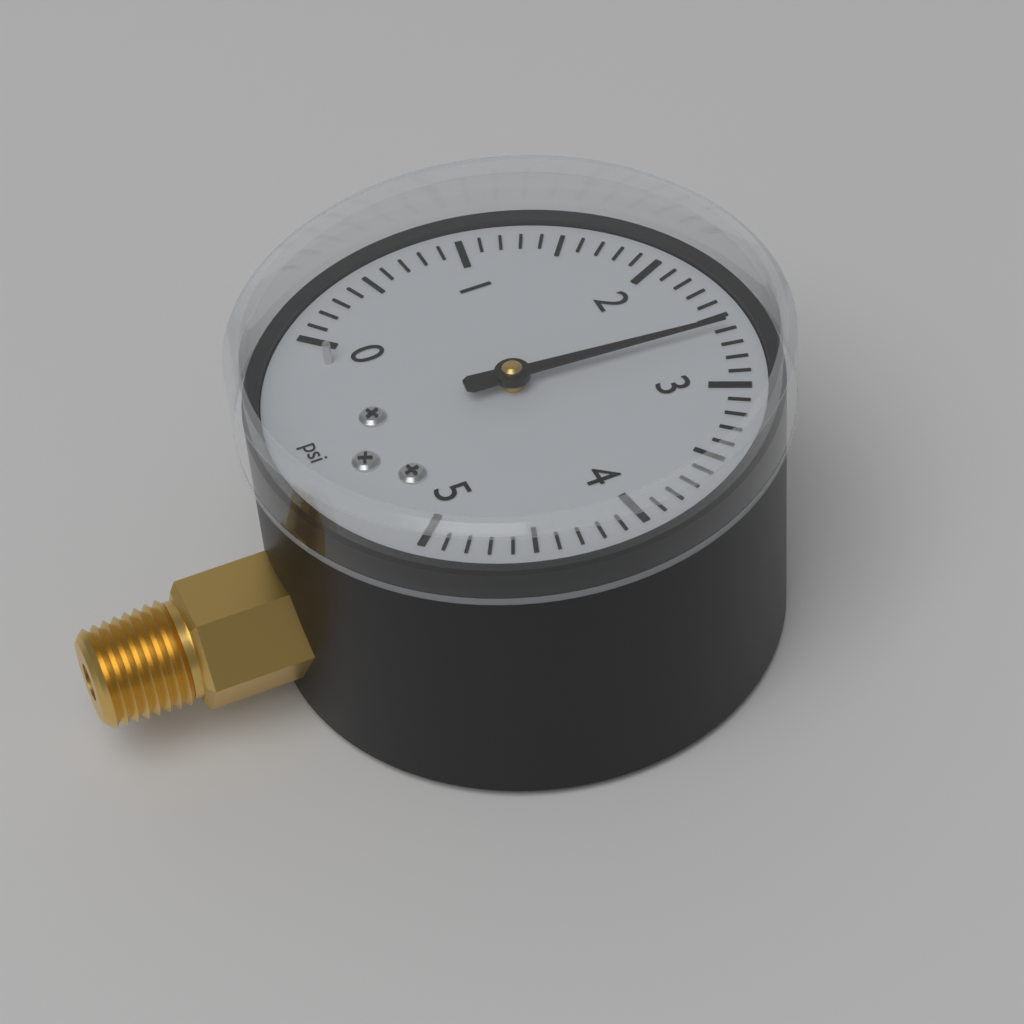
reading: 2.6 psi
